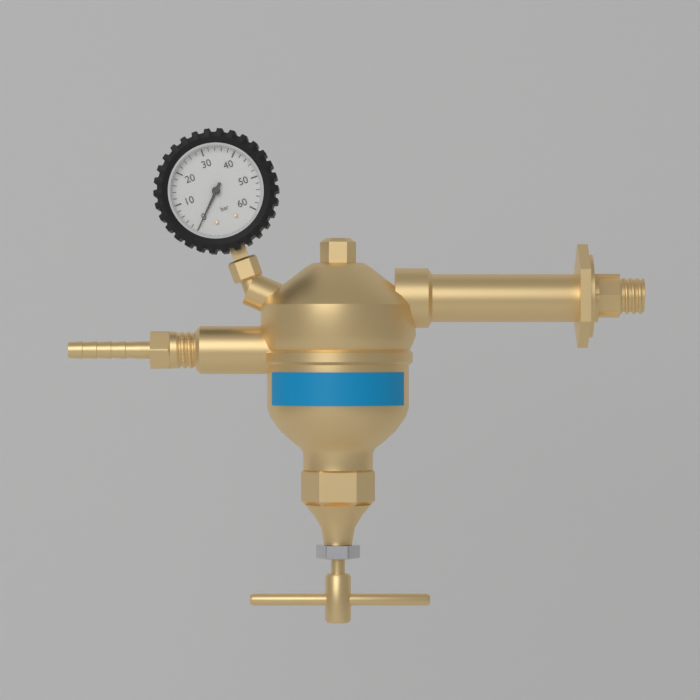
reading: 0 bar
